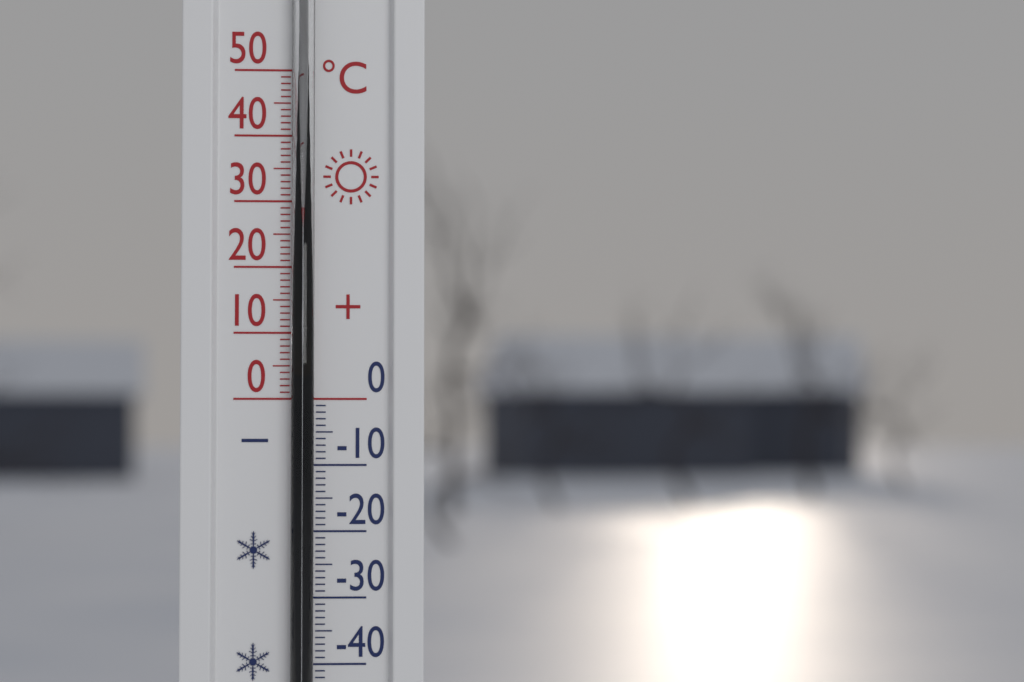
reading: 29 °C
